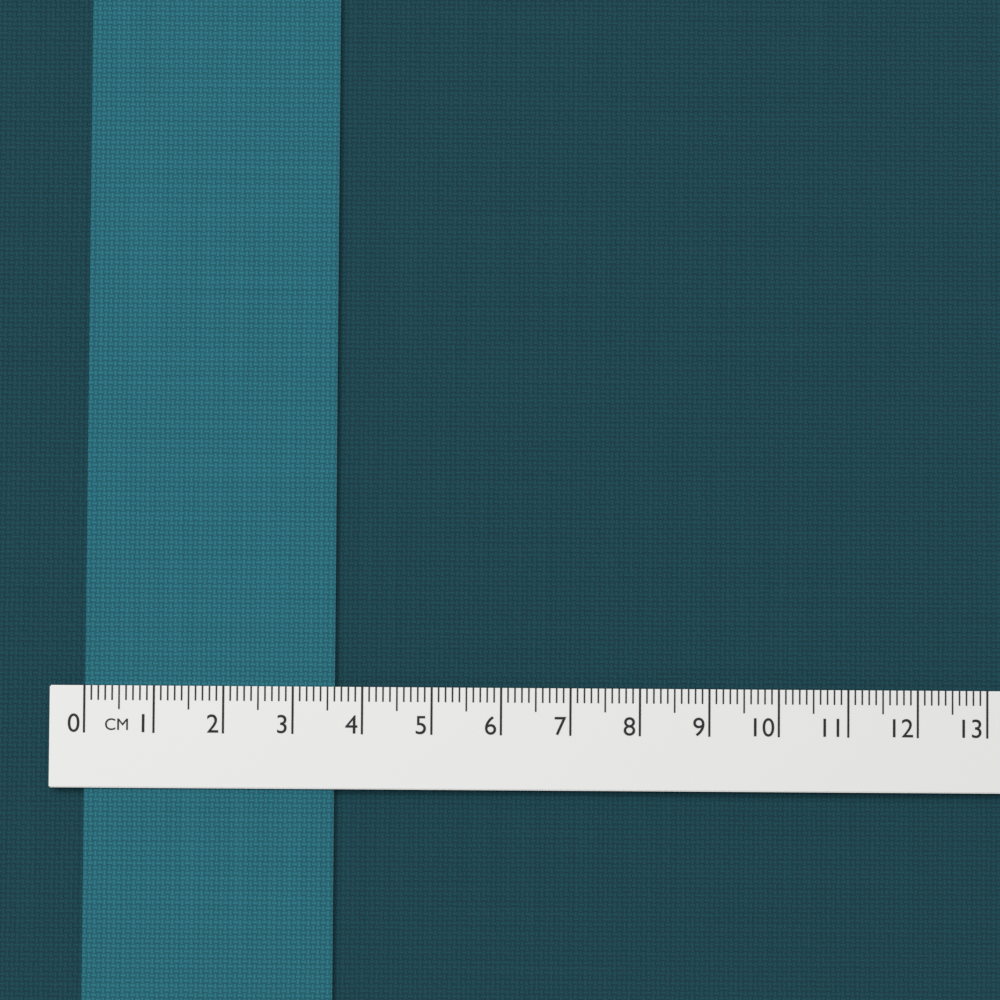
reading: 3.6 cm
